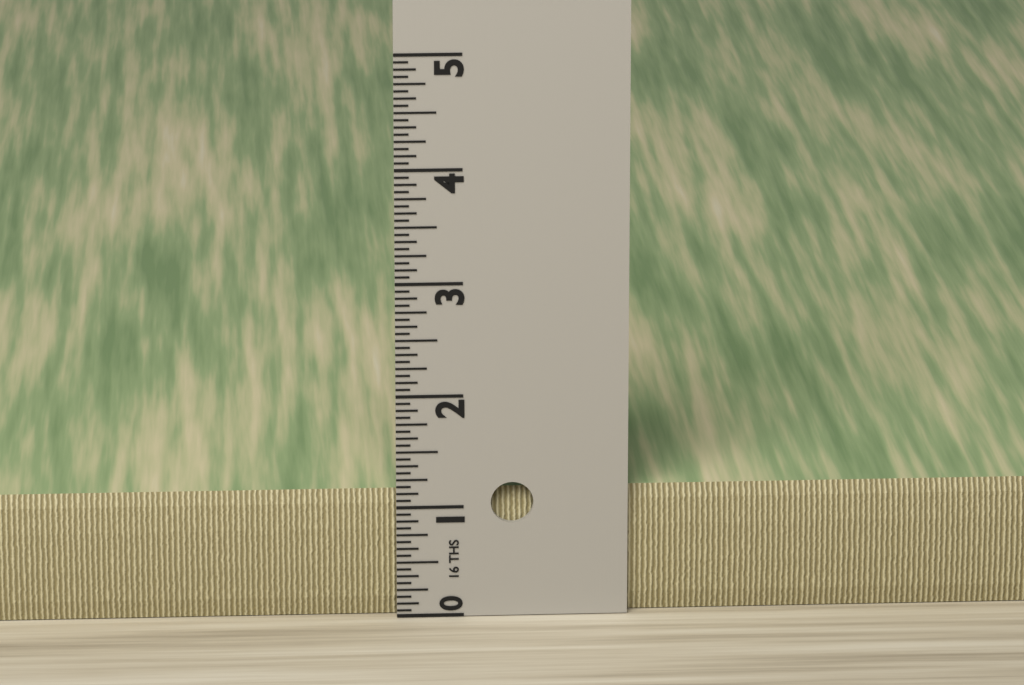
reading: 1.1250 in
